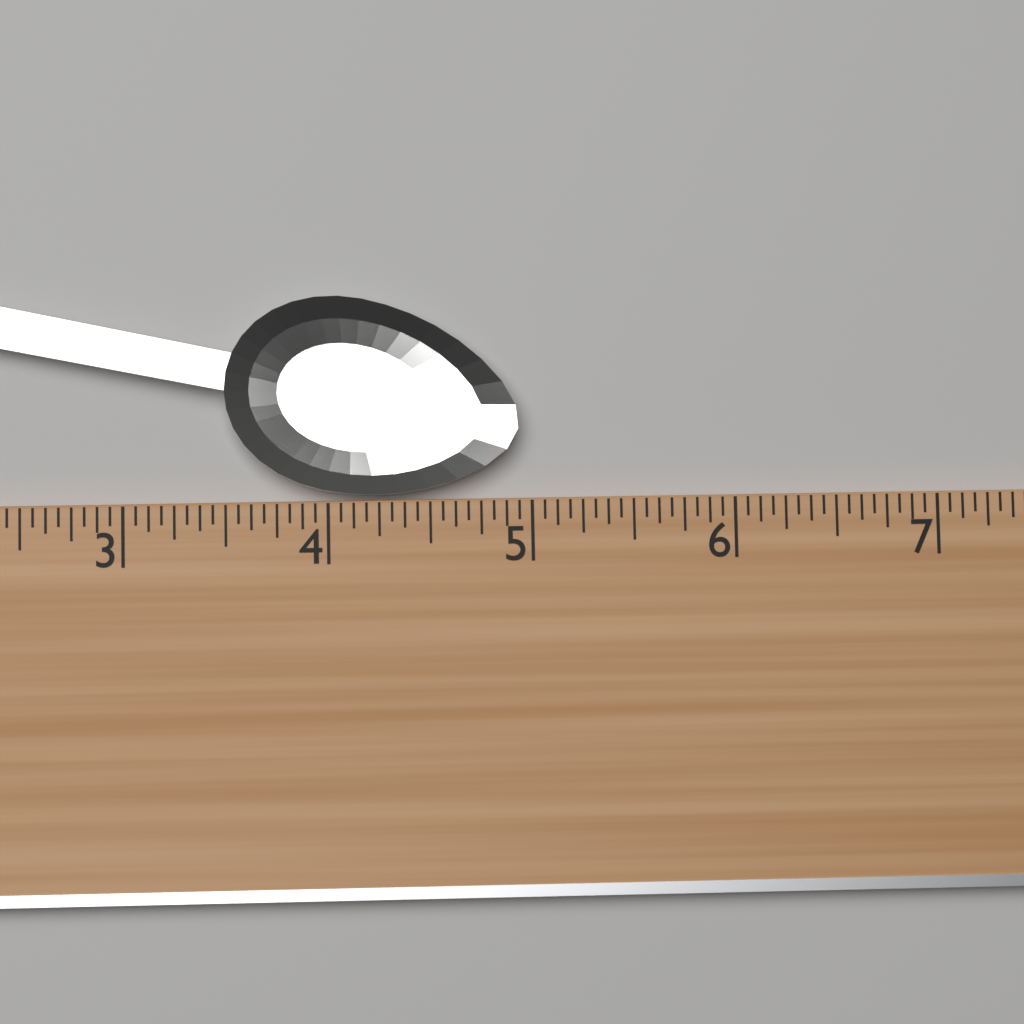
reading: 4.9375 (no unit)
